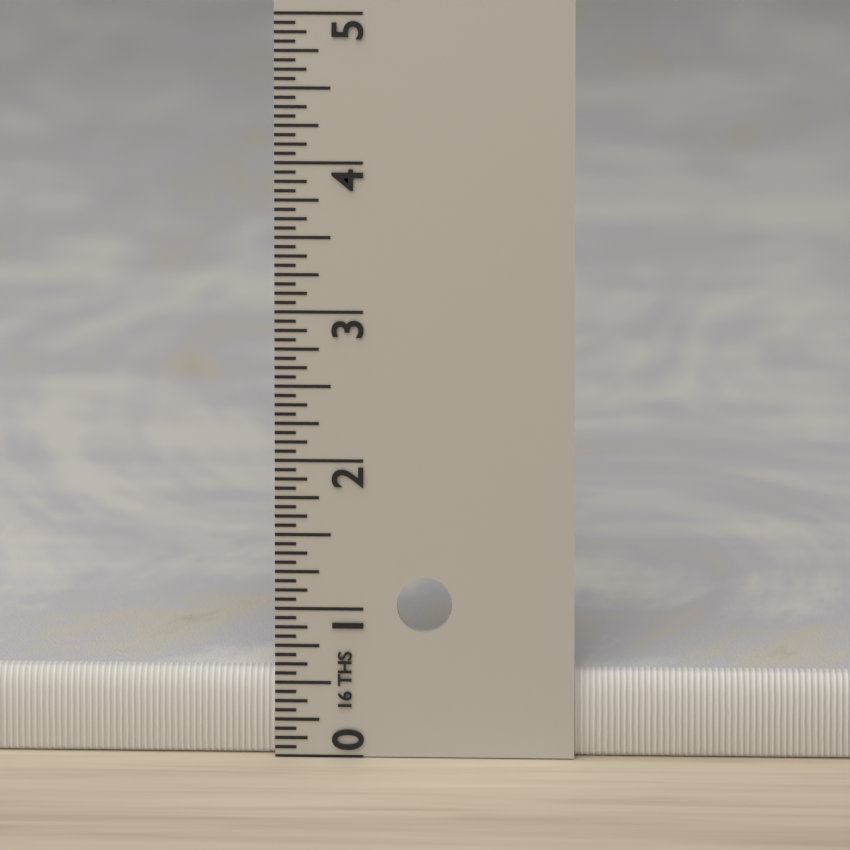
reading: 0.5625 in
